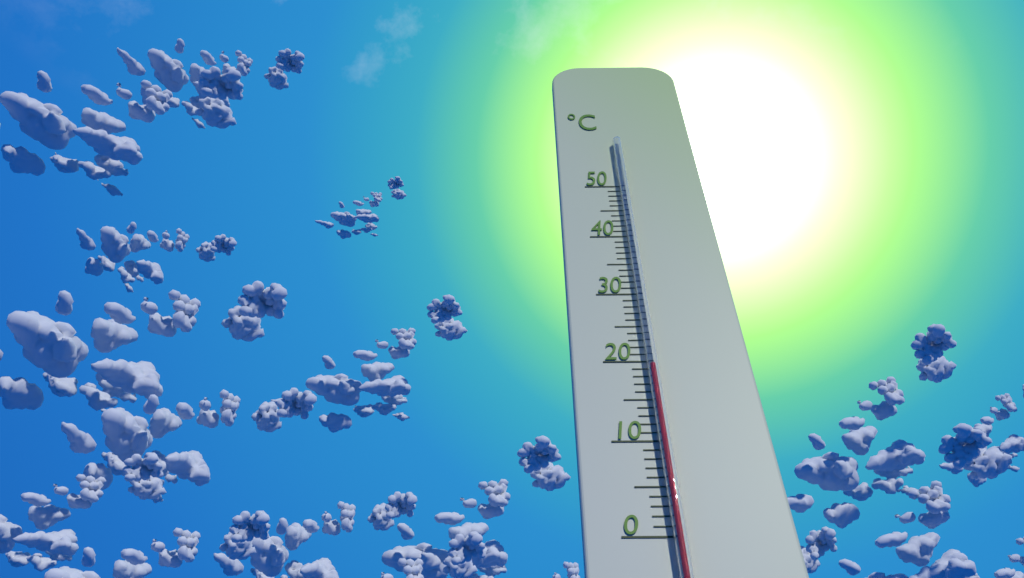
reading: 19 °C
